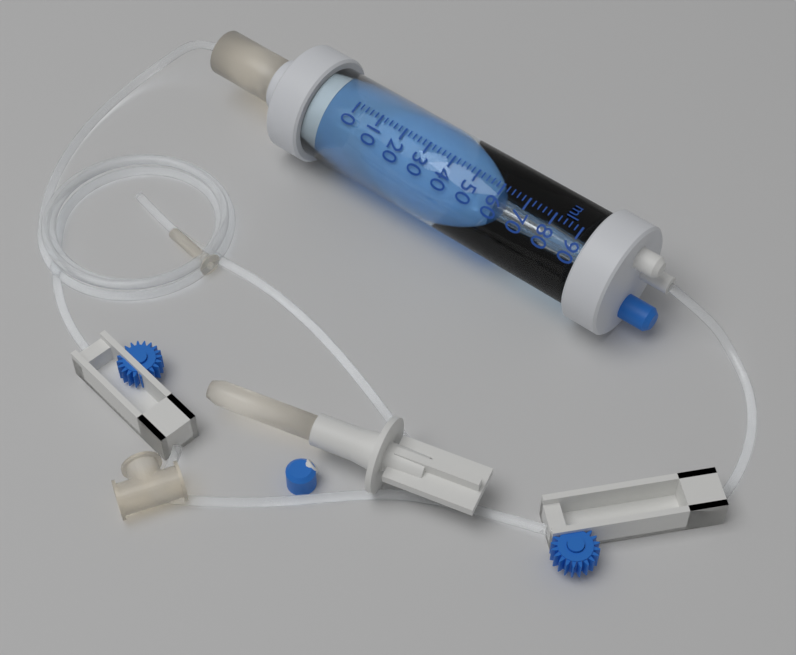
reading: 60 ml
